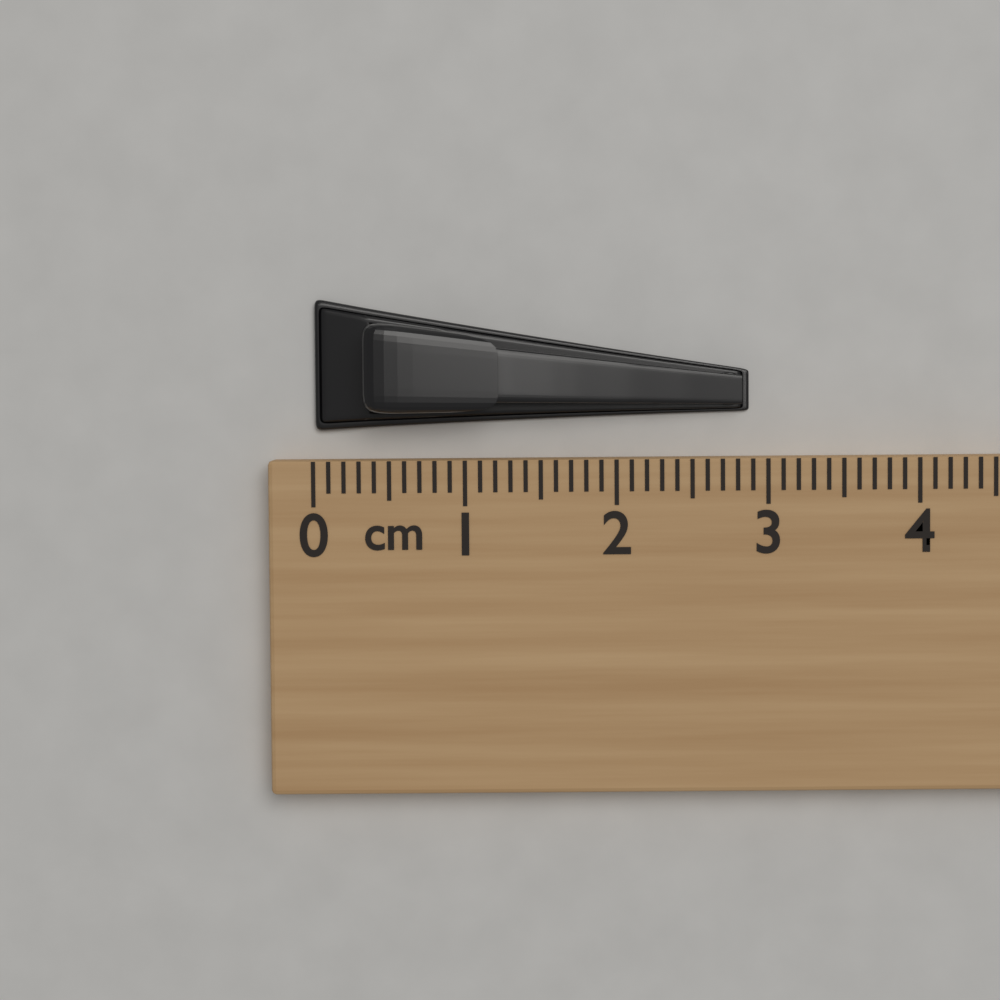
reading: 2.9 cm
